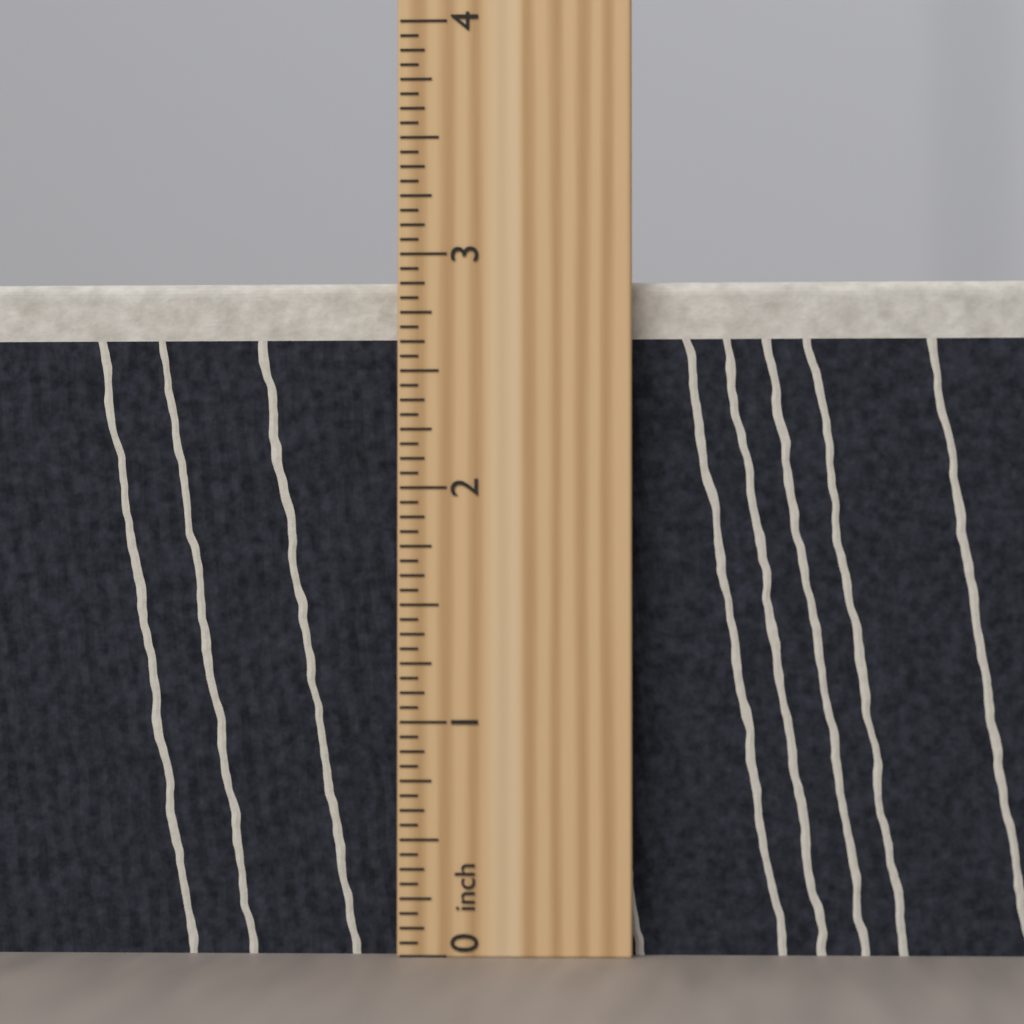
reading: 2.9375 inch
